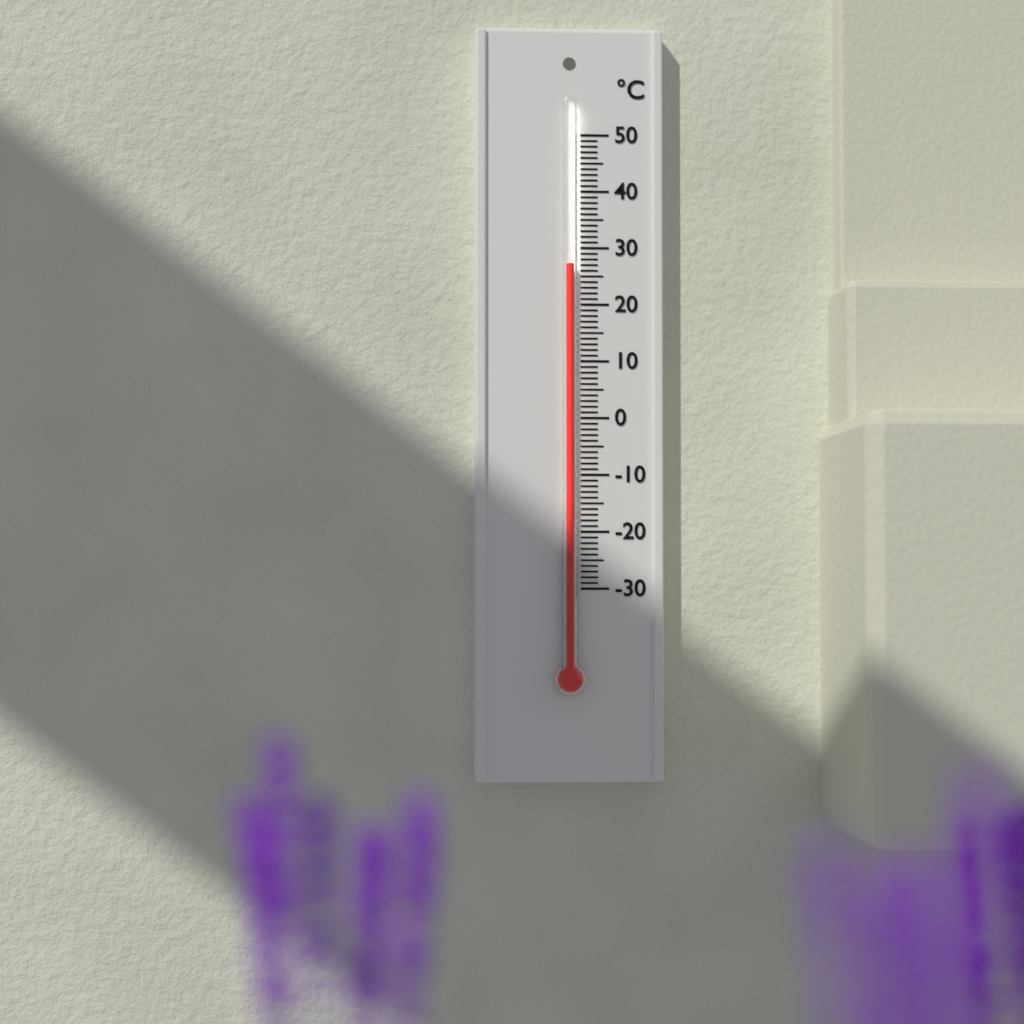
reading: 27 °C
